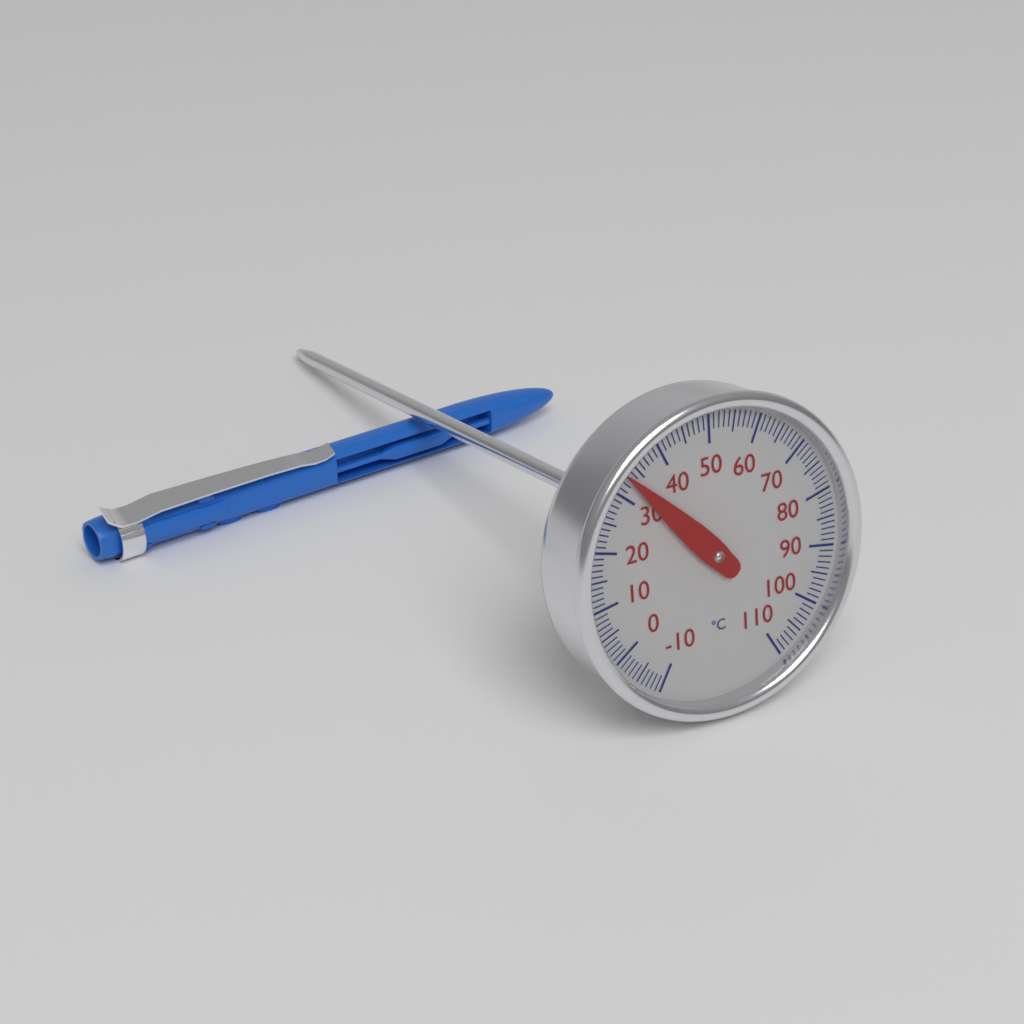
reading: 33 °C
